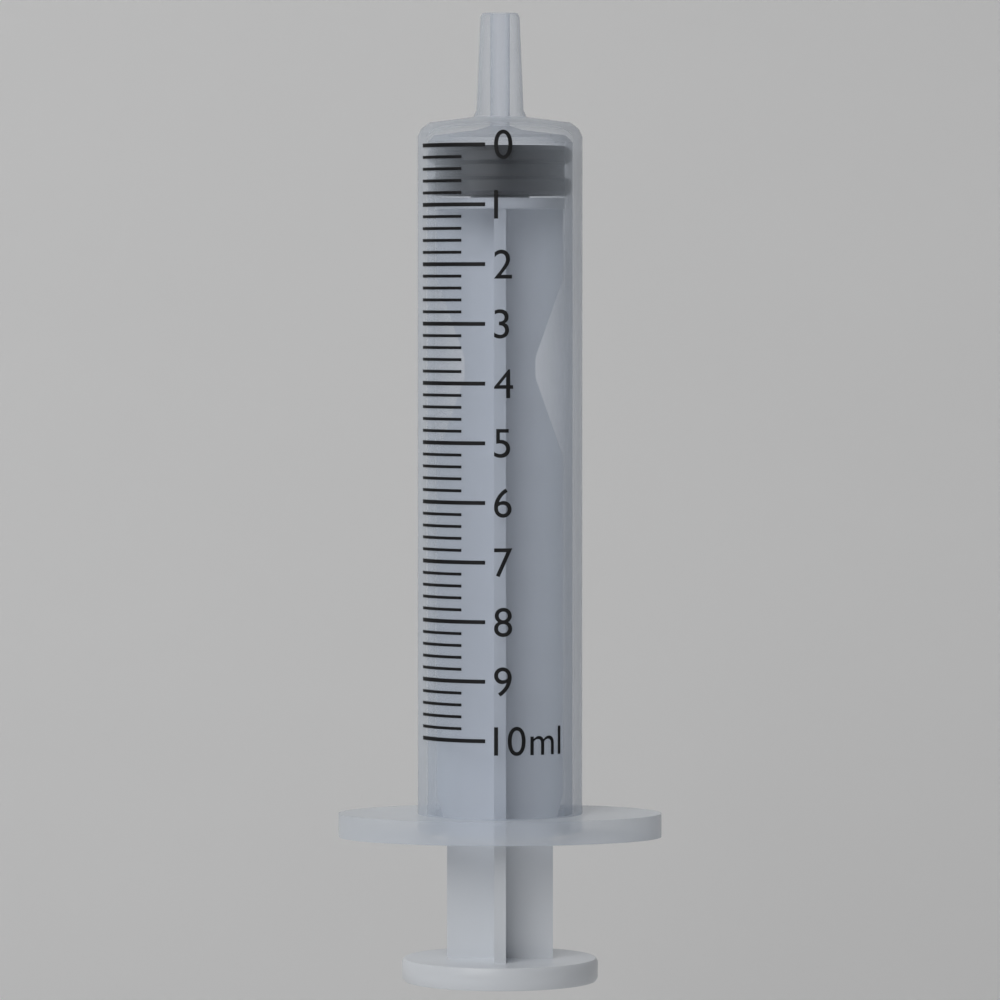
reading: 0.0 ml
